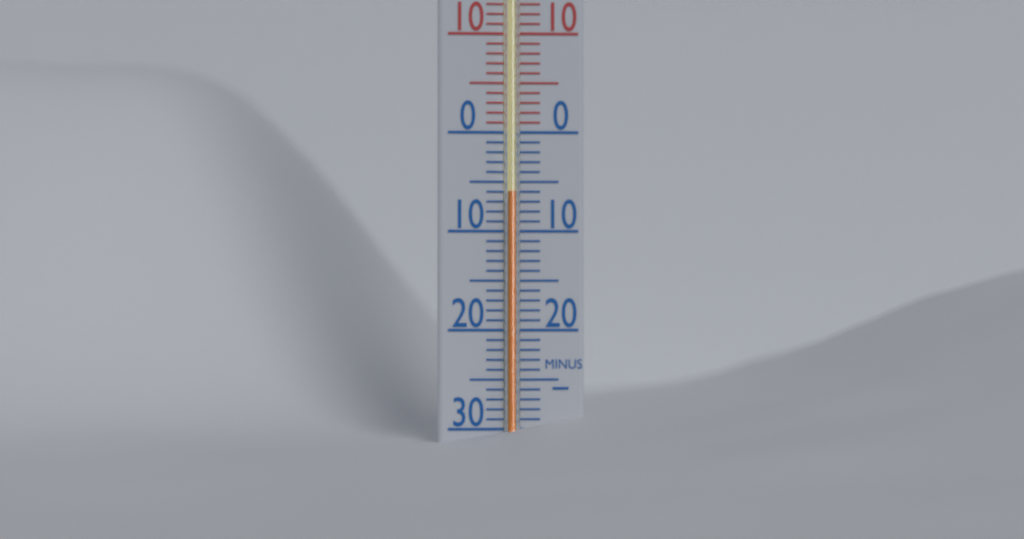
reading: -6 °C
